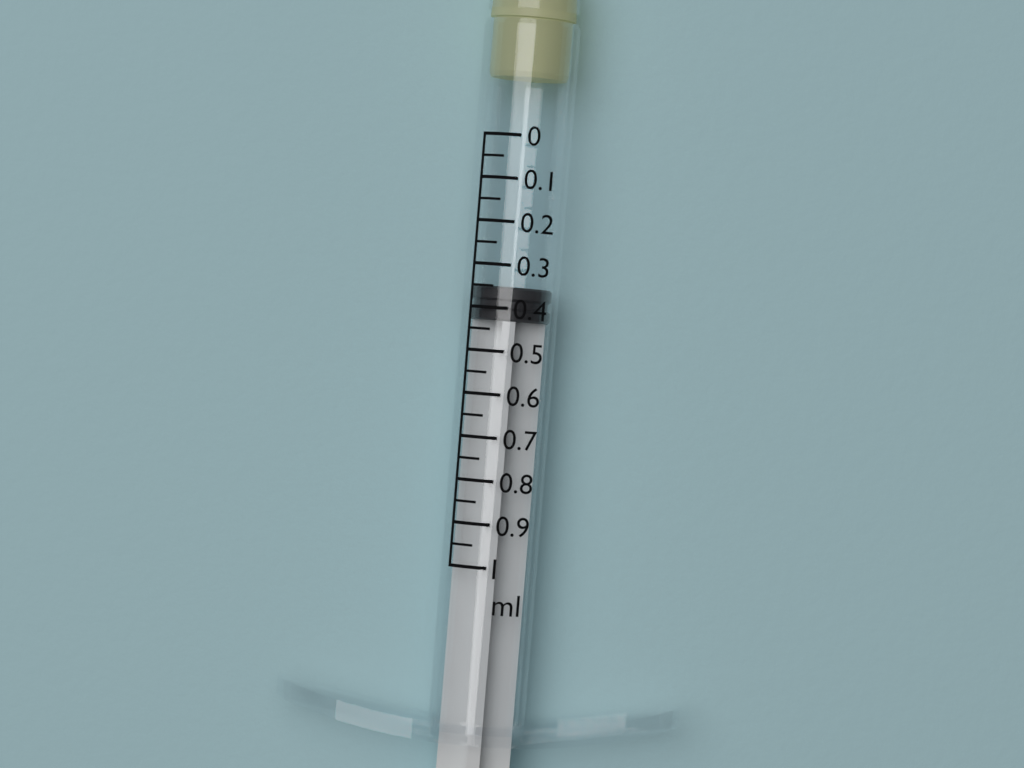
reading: 0.35 ml
